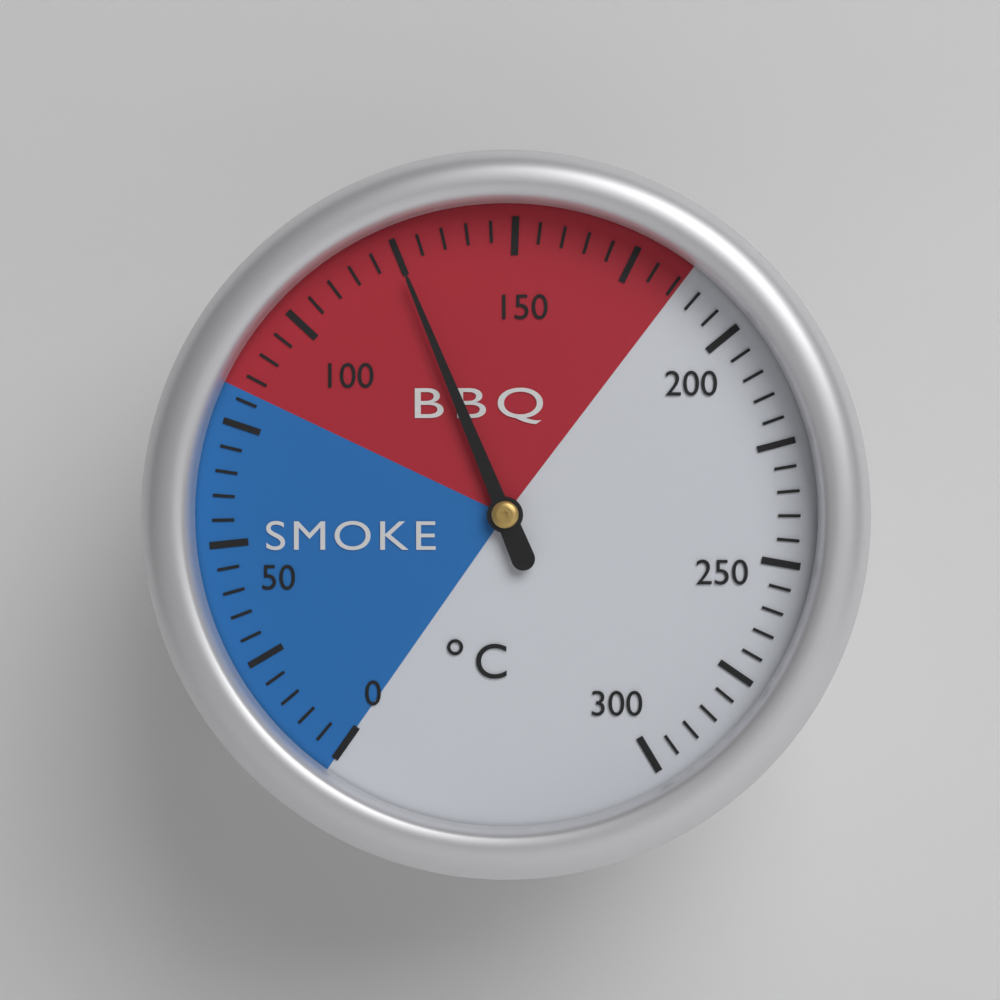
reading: 125 °C
